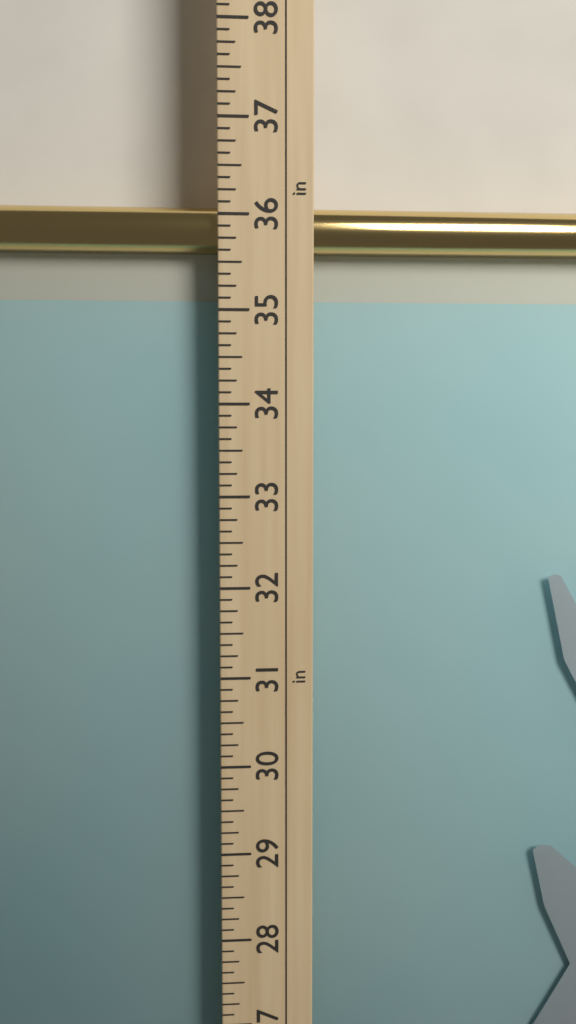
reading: 36.125 in
